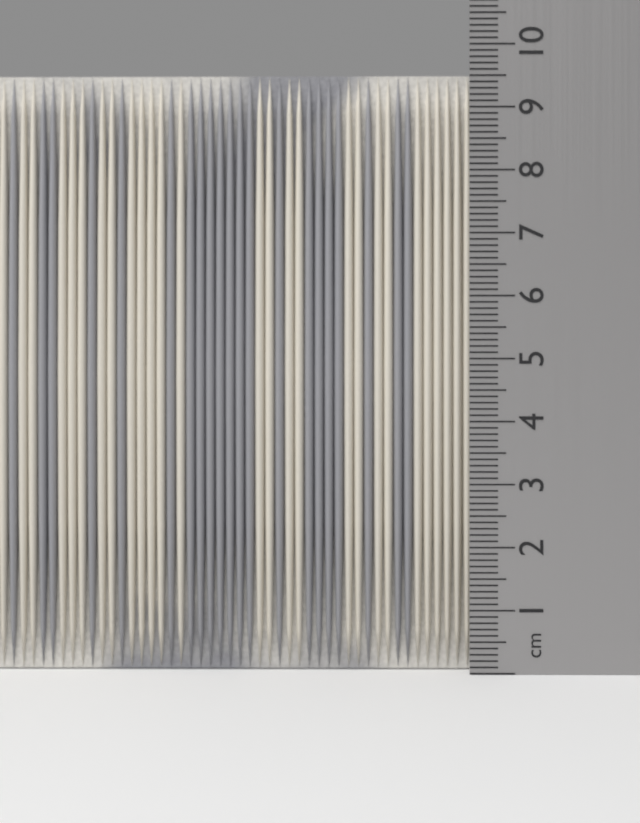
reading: 9.6 cm
